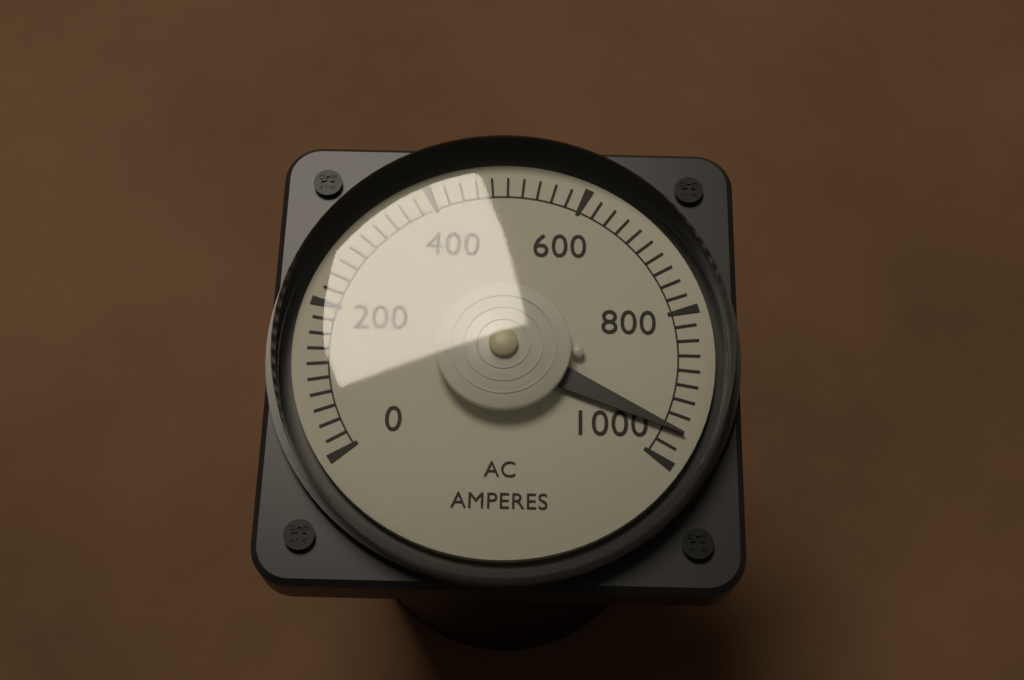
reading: 960 A
